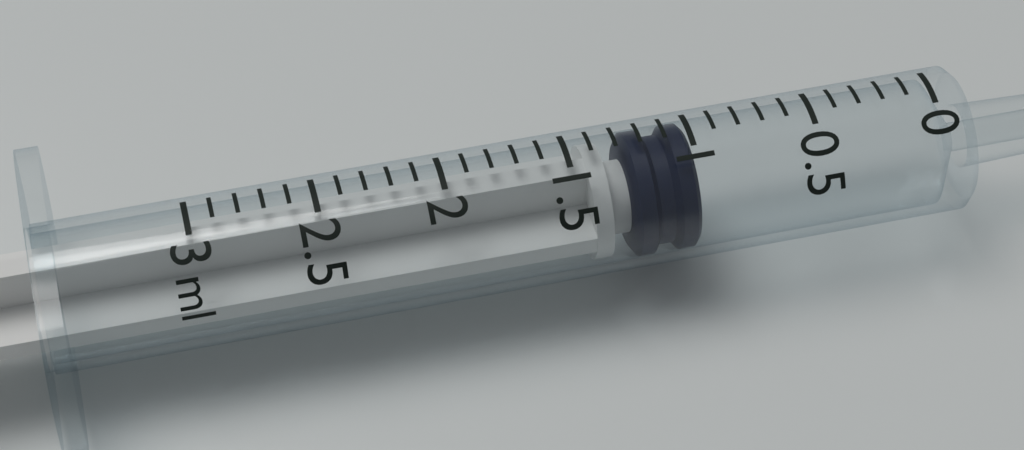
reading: 1.0 ml
